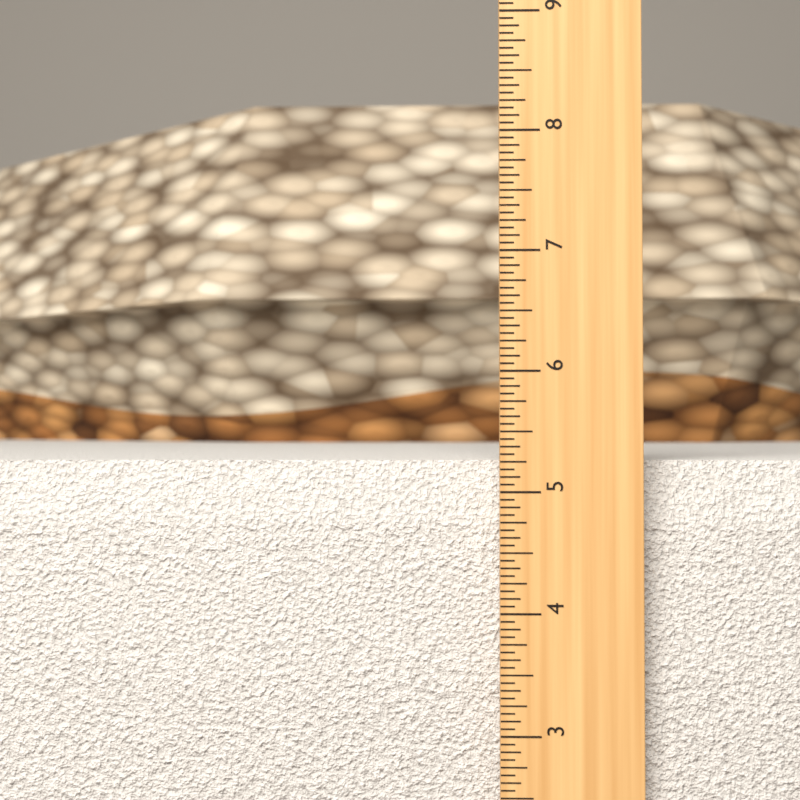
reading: 5.2500 in
